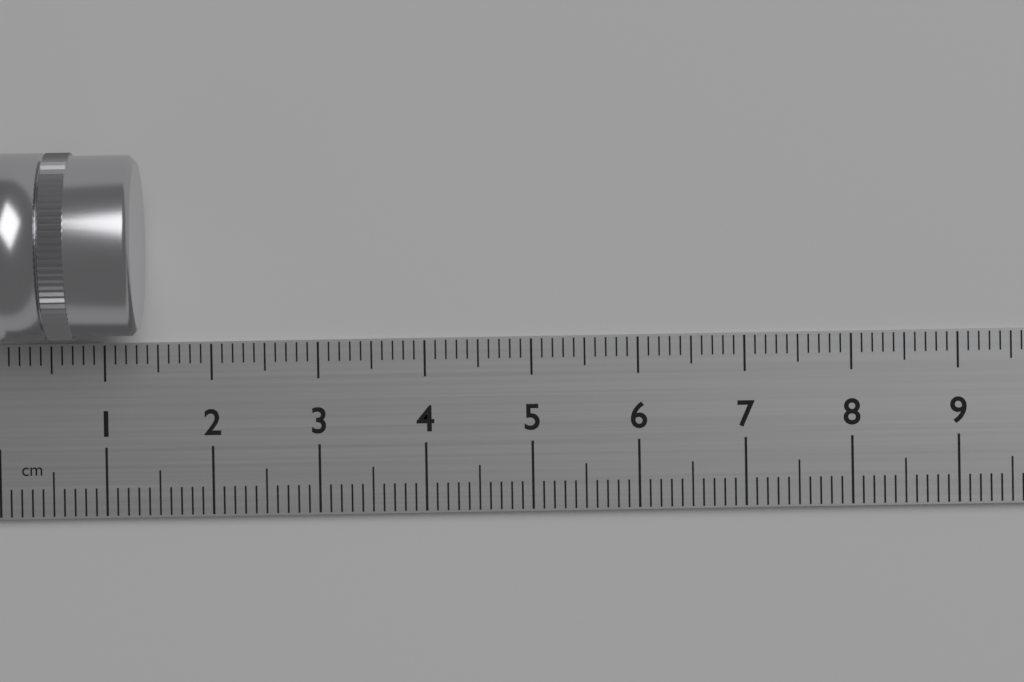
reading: 1.4 cm
